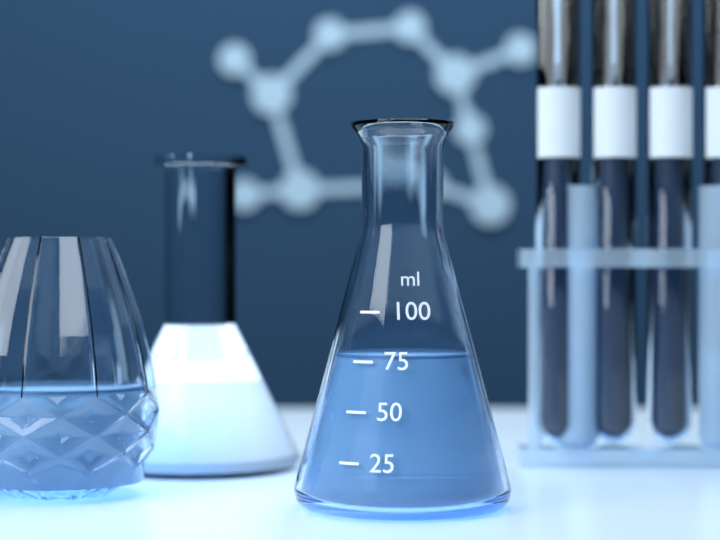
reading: 78 ml
